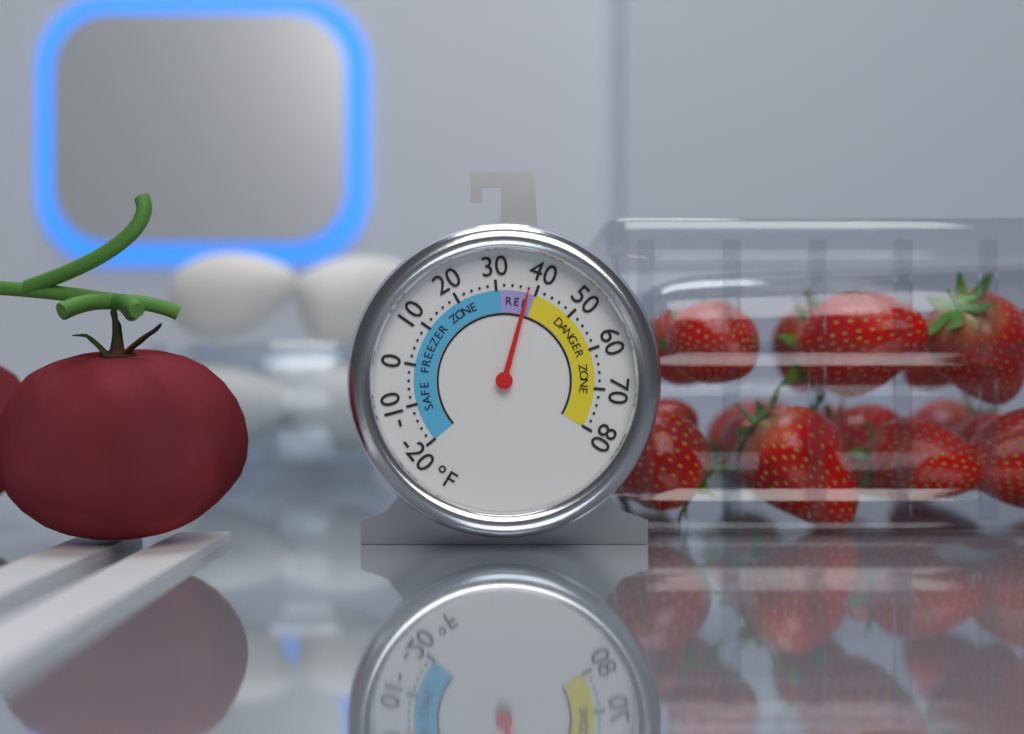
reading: 38 °F
